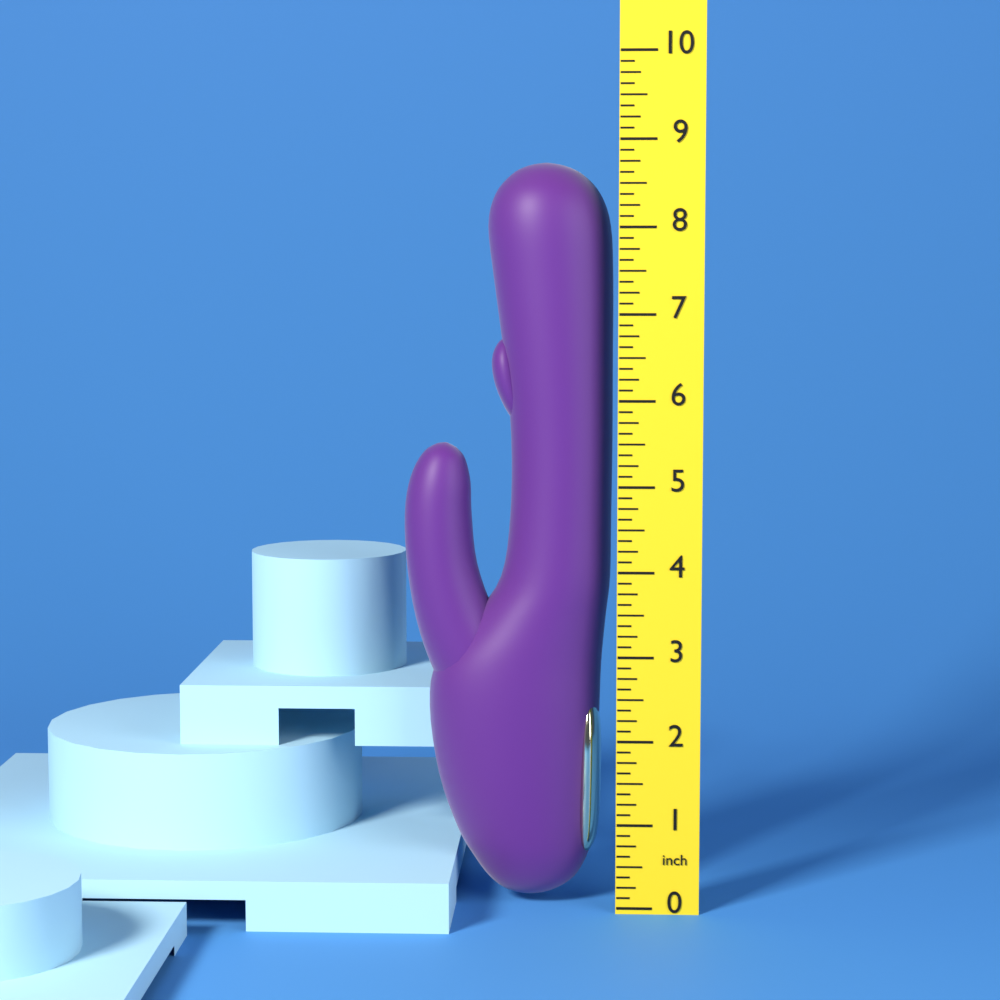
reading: 8.750 inch
